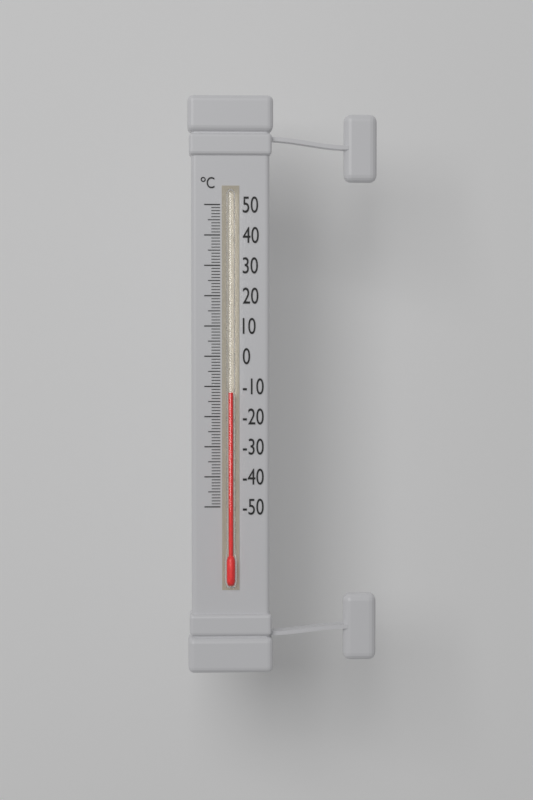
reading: -12 °C
